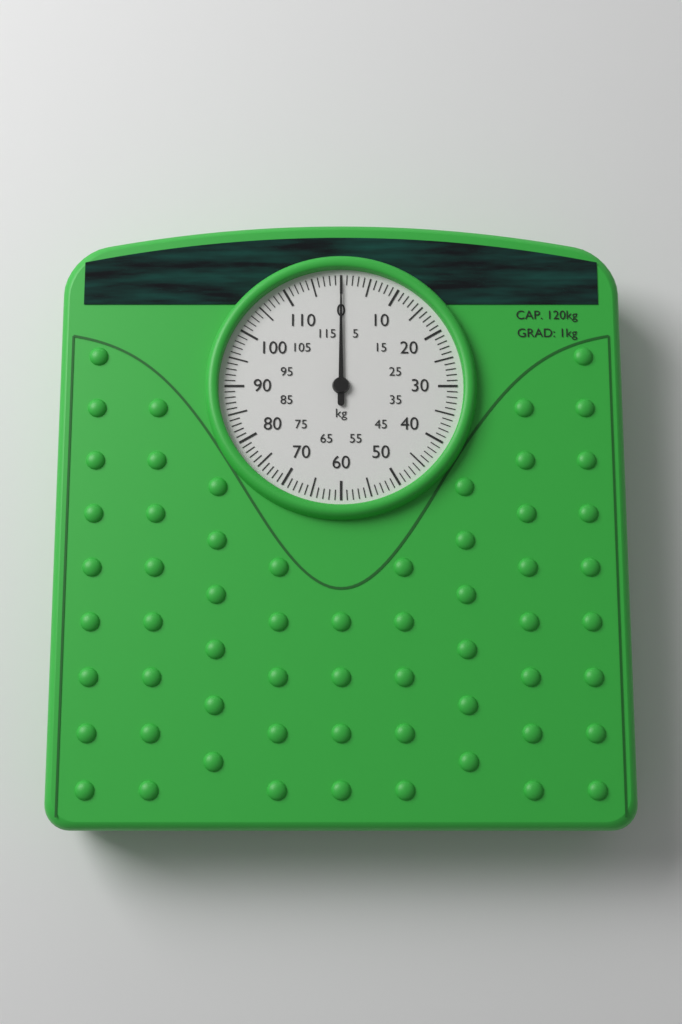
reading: 0 kg
